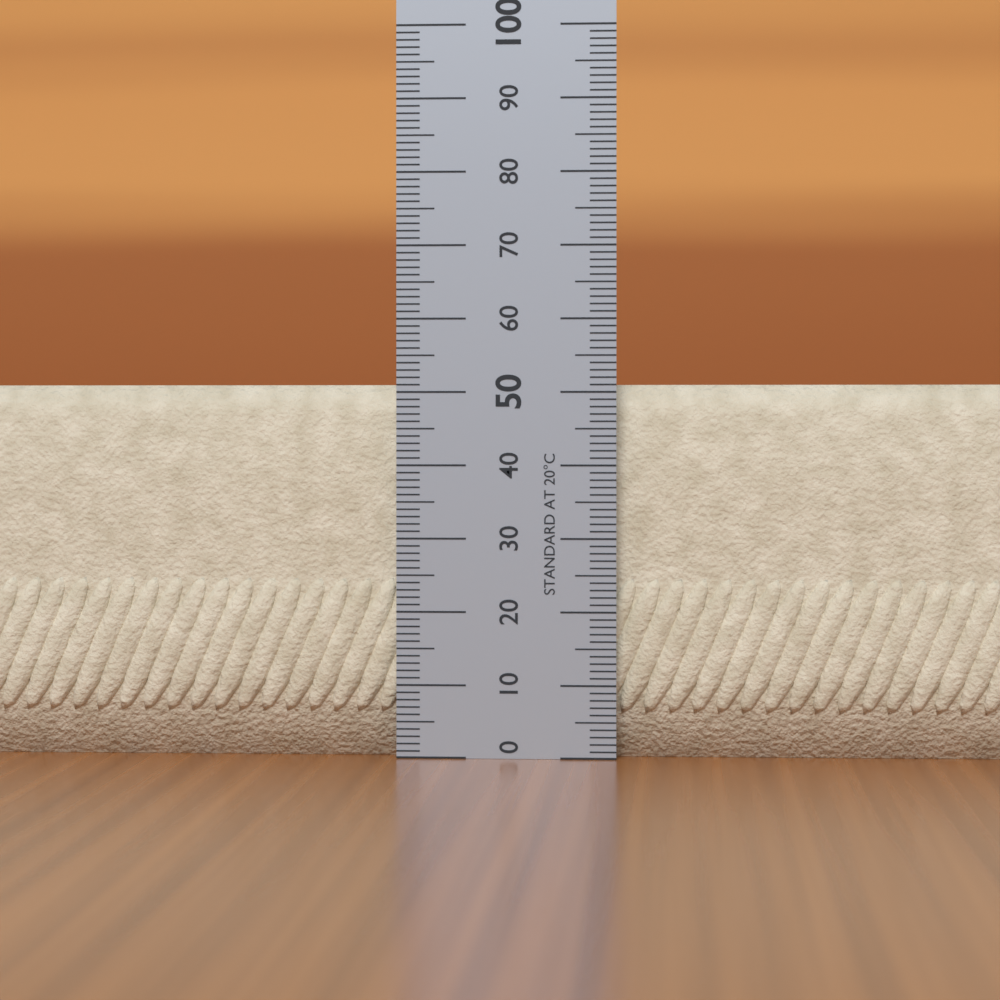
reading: 51 (no unit)
